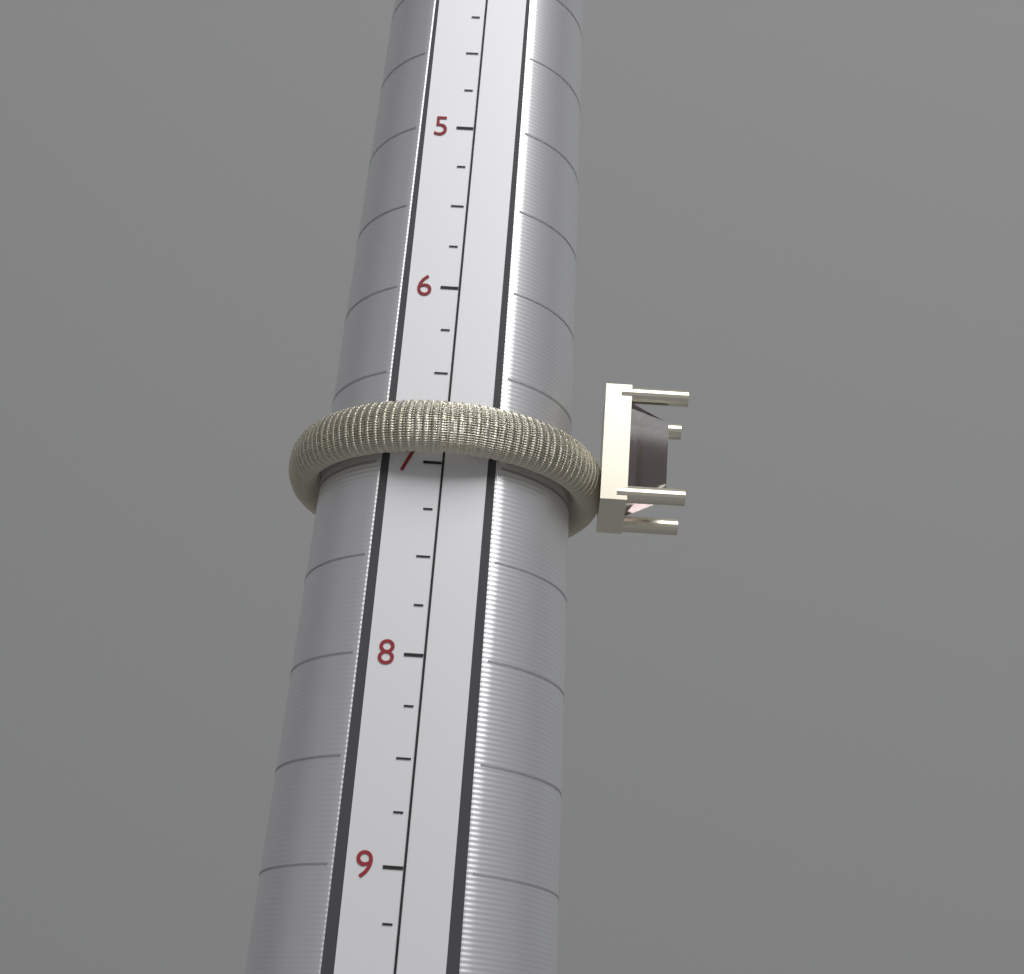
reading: 7.00 (no unit)
